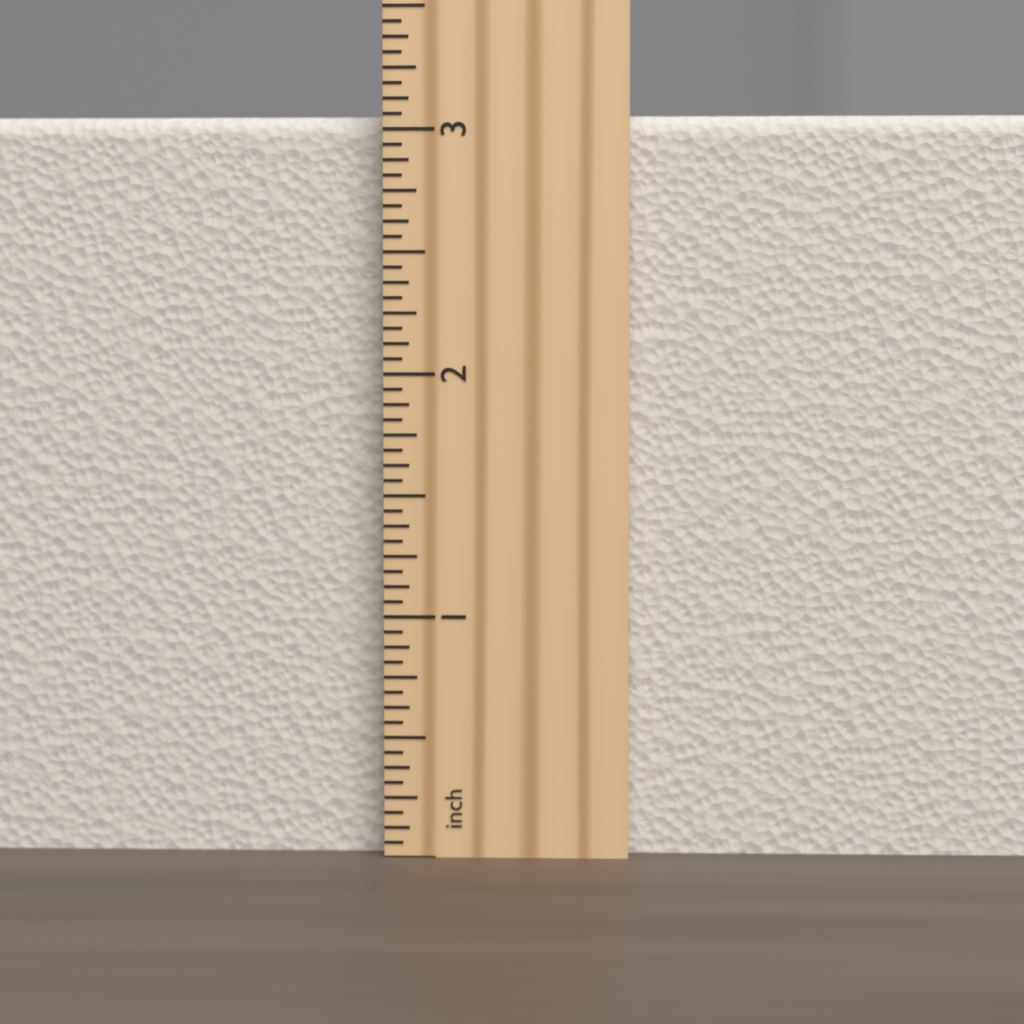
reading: 3.0625 inch
